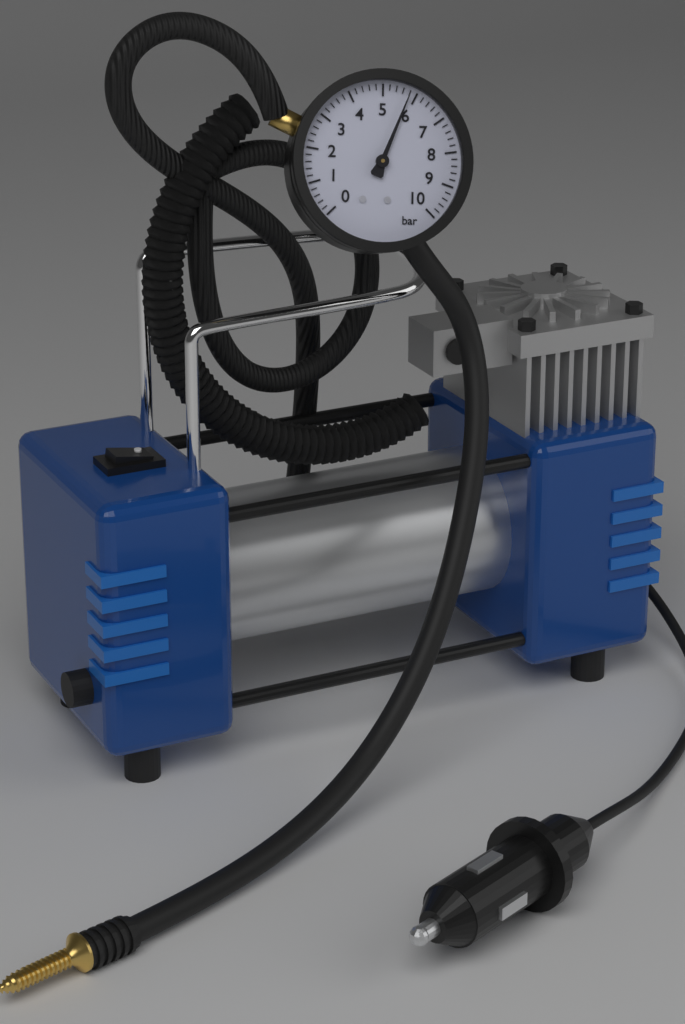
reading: 5.8 bar
